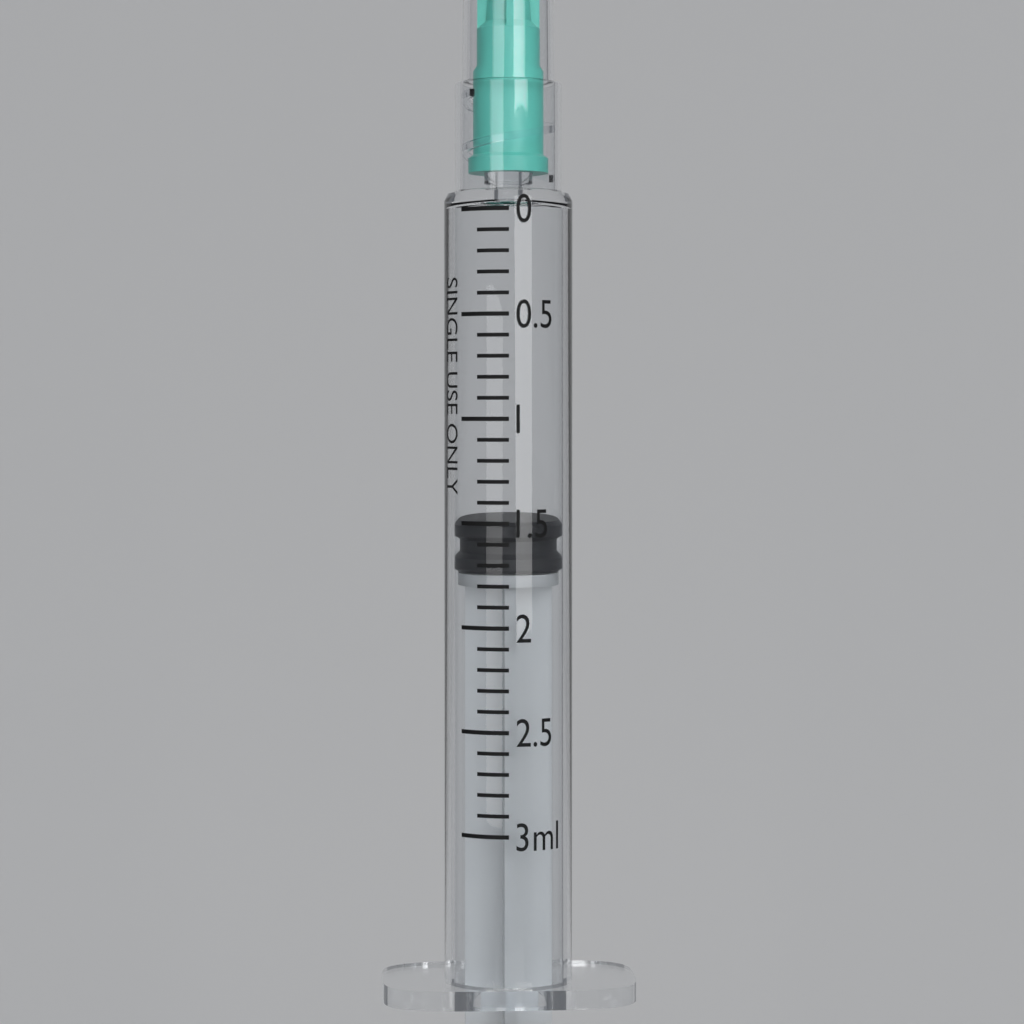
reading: 1.5 ml
